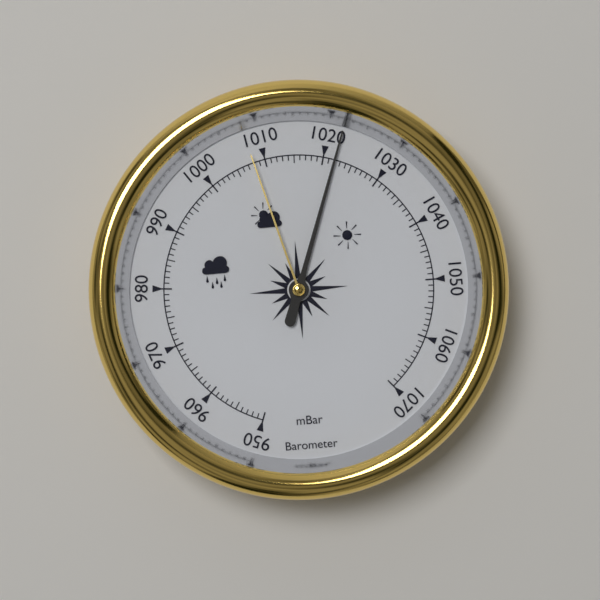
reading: 1022 mbar
